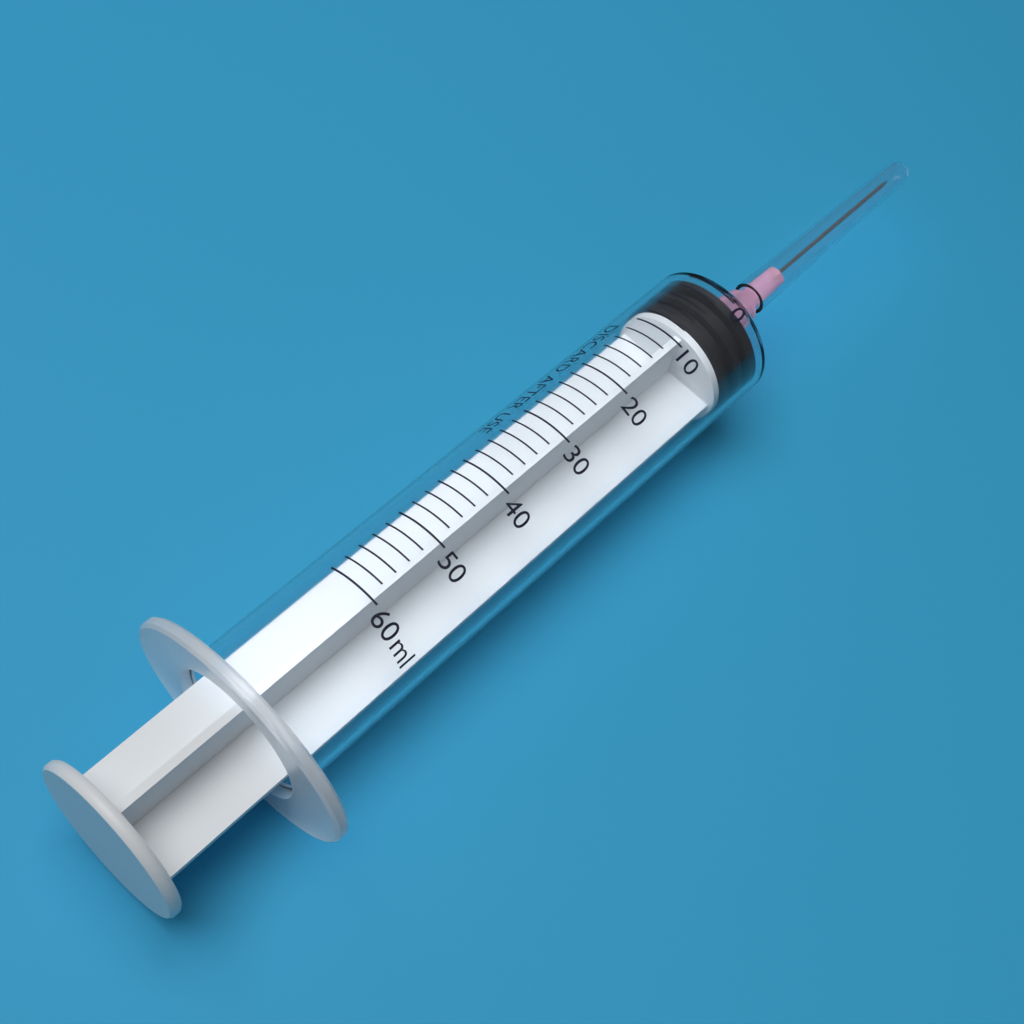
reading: 0 ml
